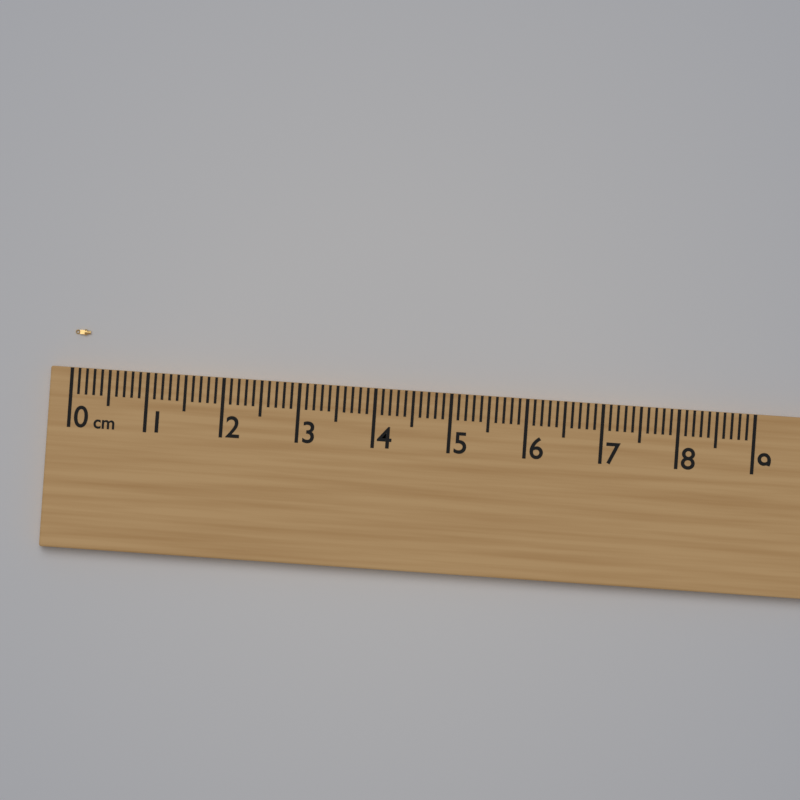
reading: 0.2 cm
